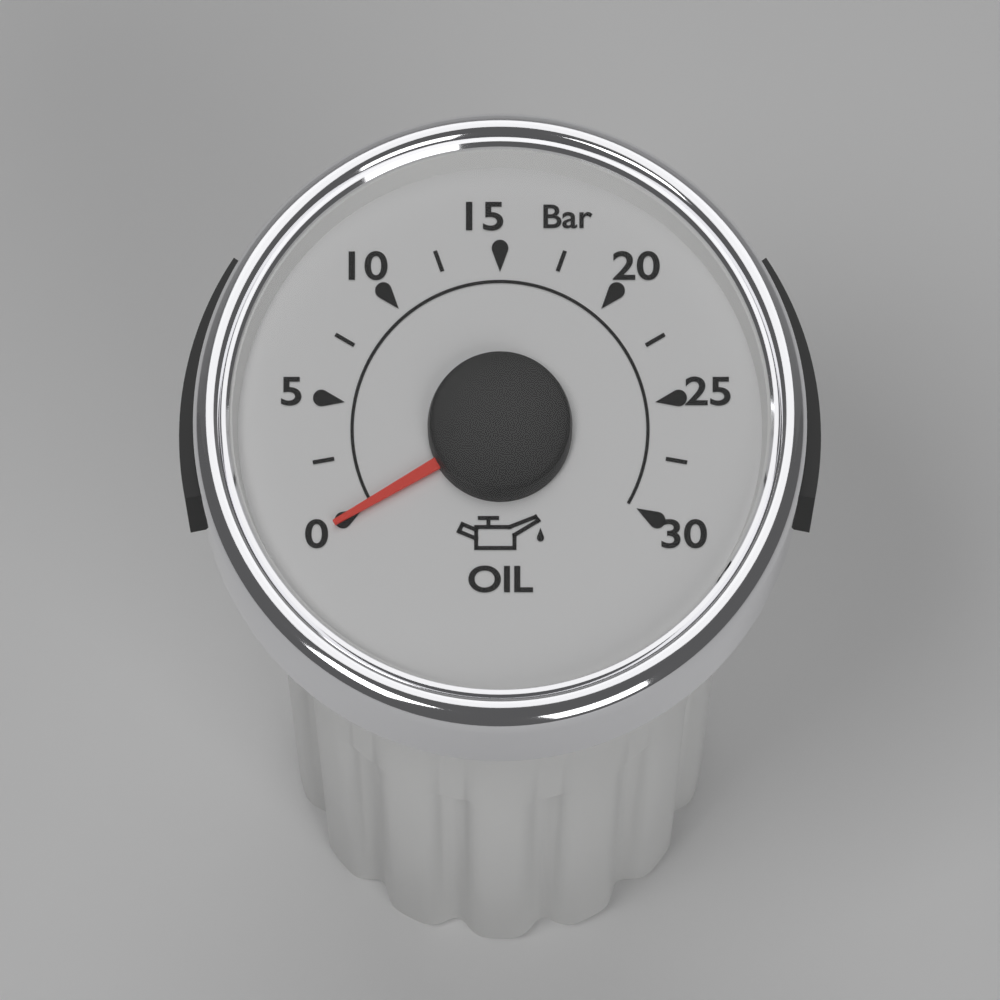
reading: 0.0 bar
